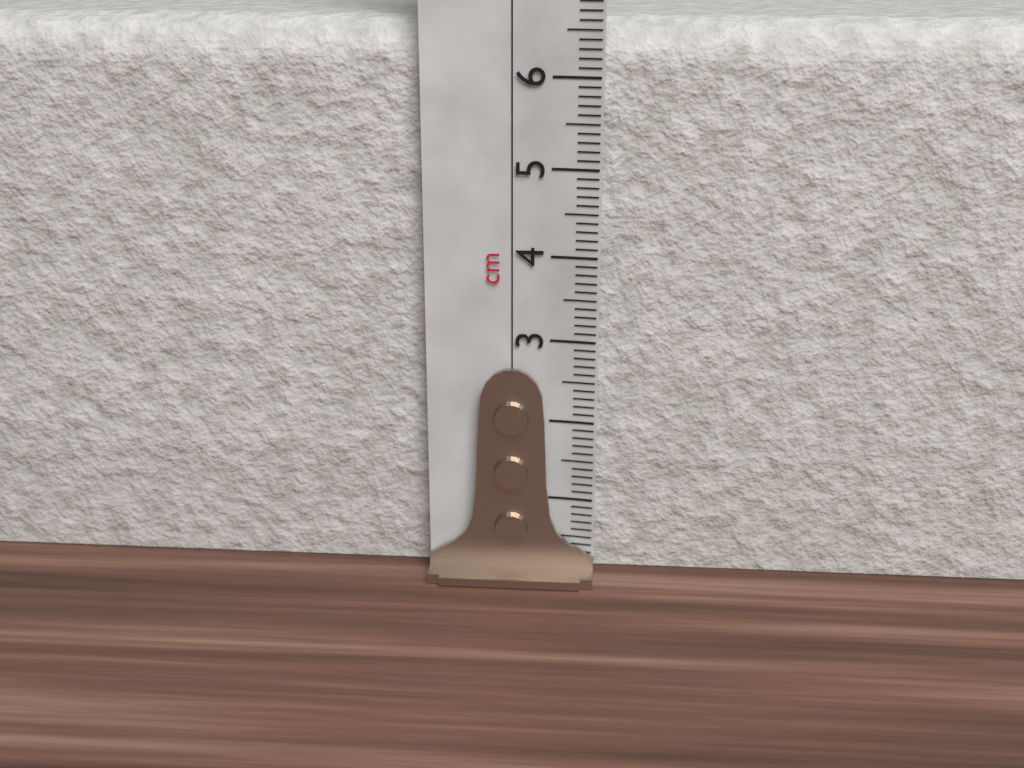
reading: 6.6 cm
